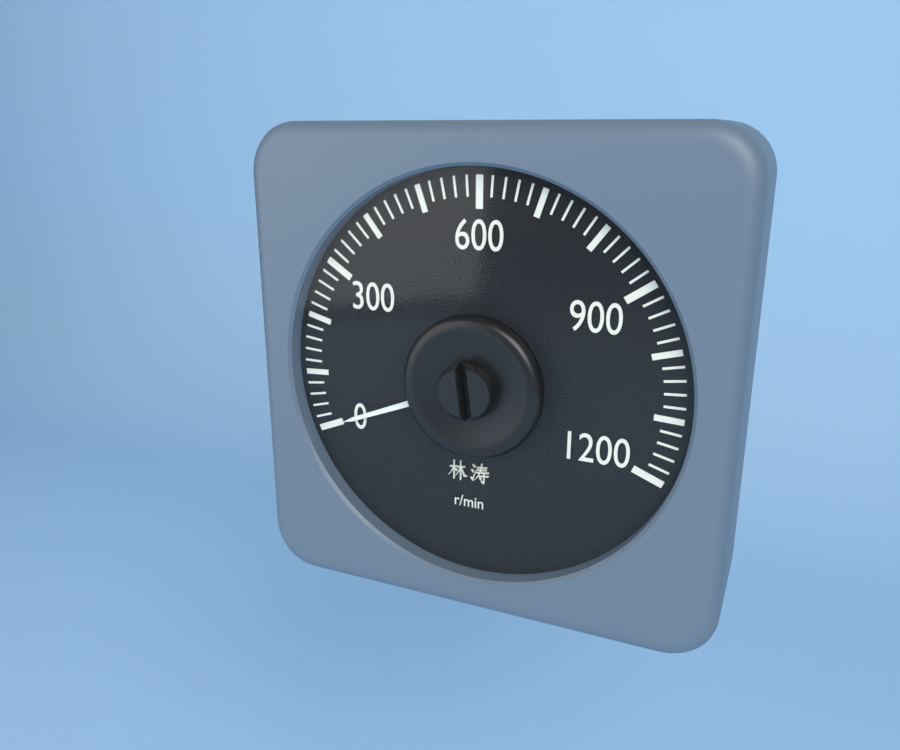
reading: 0 r/min
